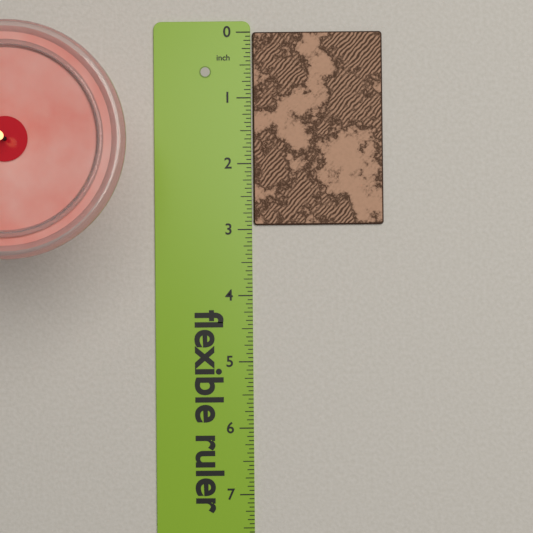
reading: 2.9375 in
